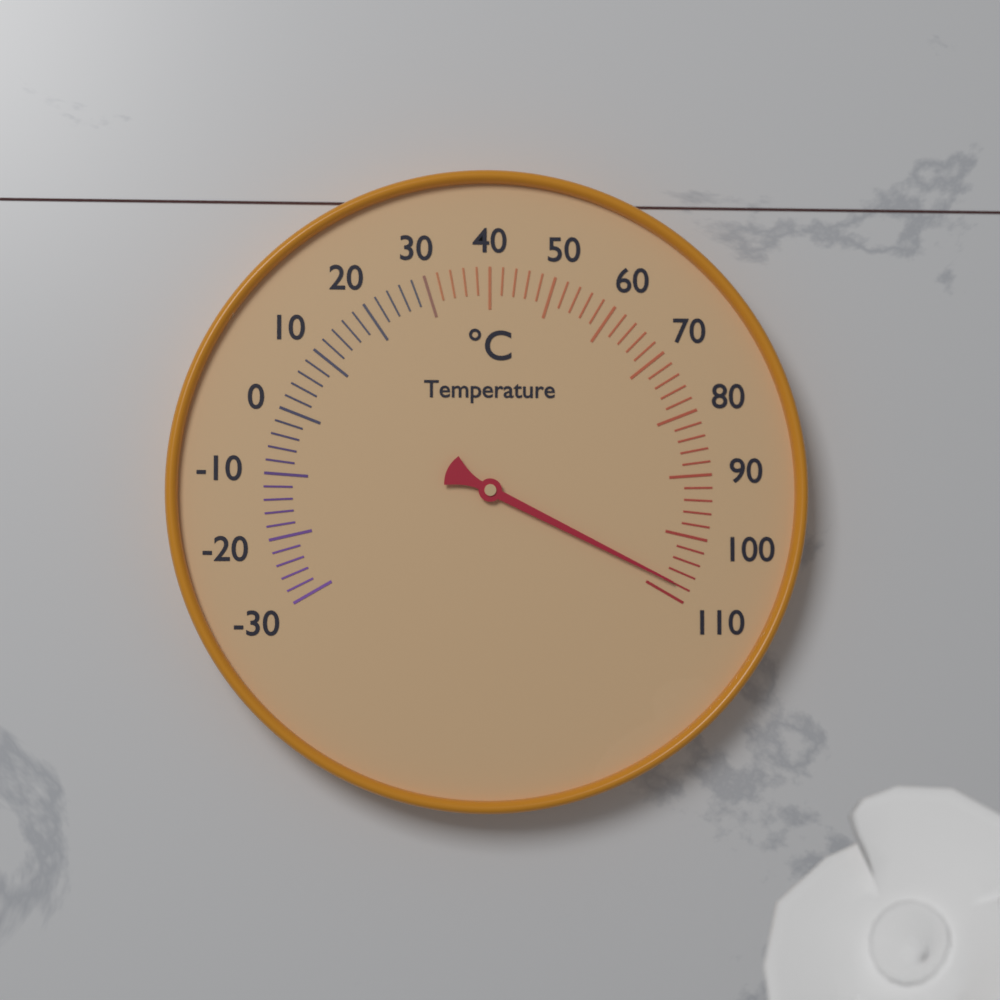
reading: 108 °C
